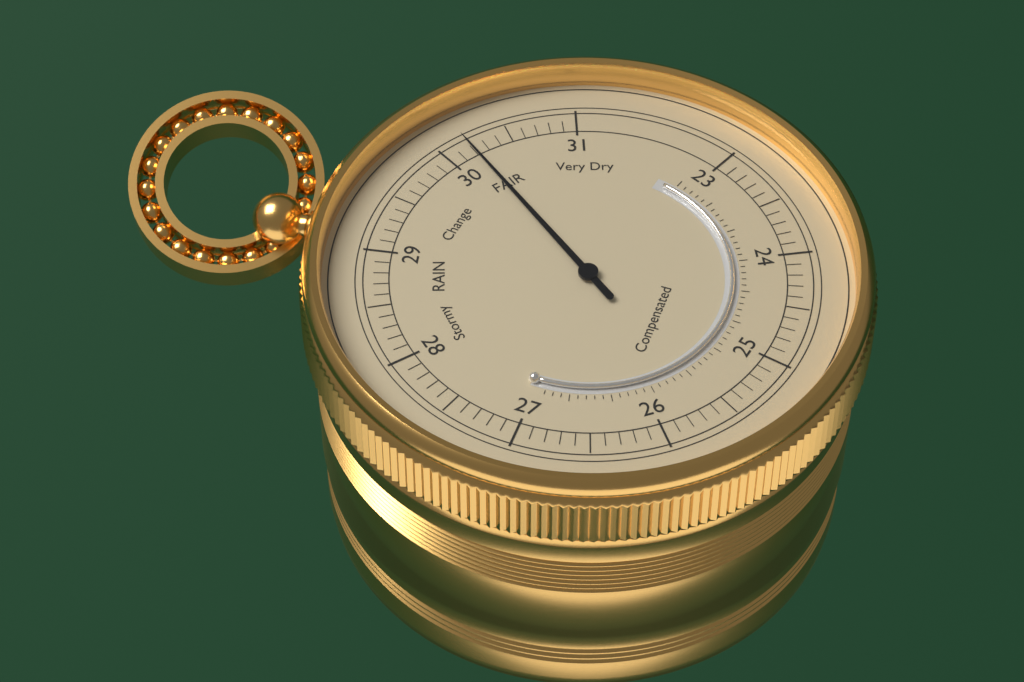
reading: 30.2 (no unit)
